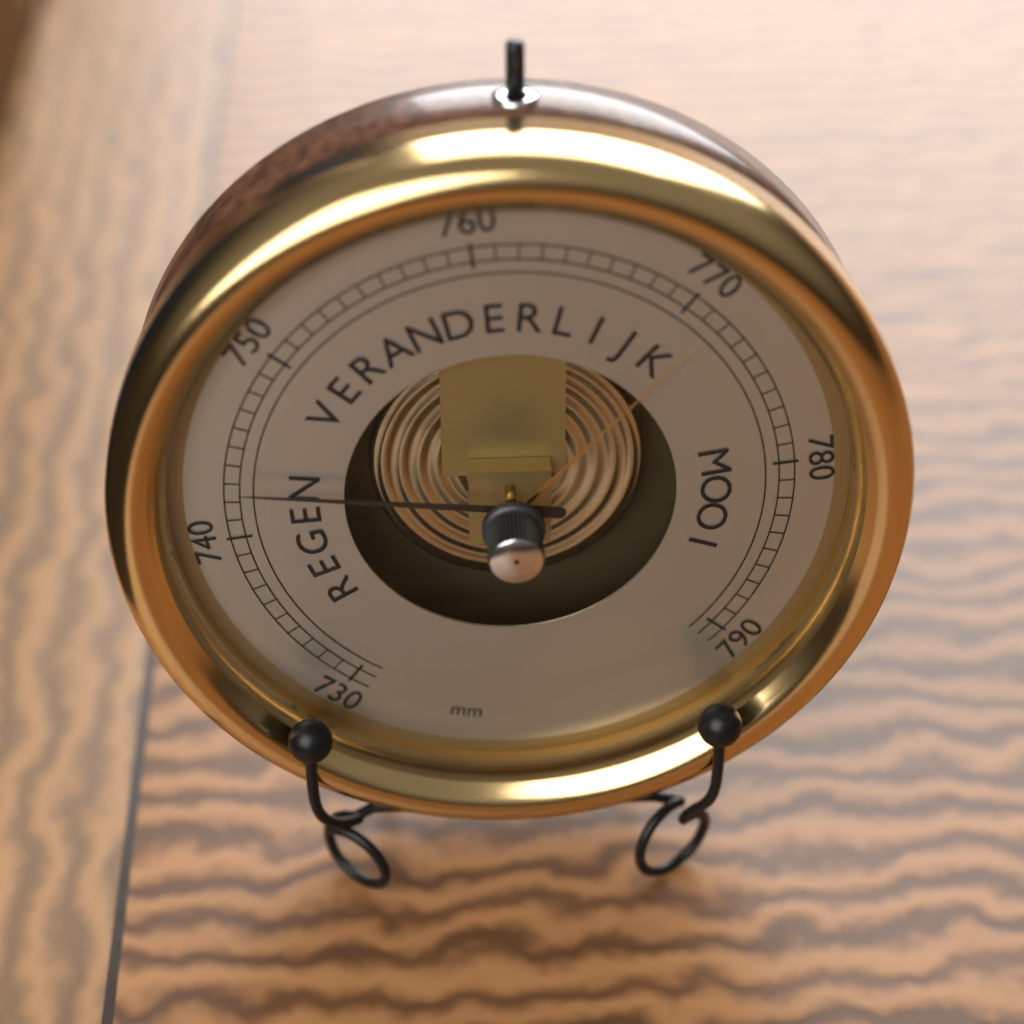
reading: 743 mm
